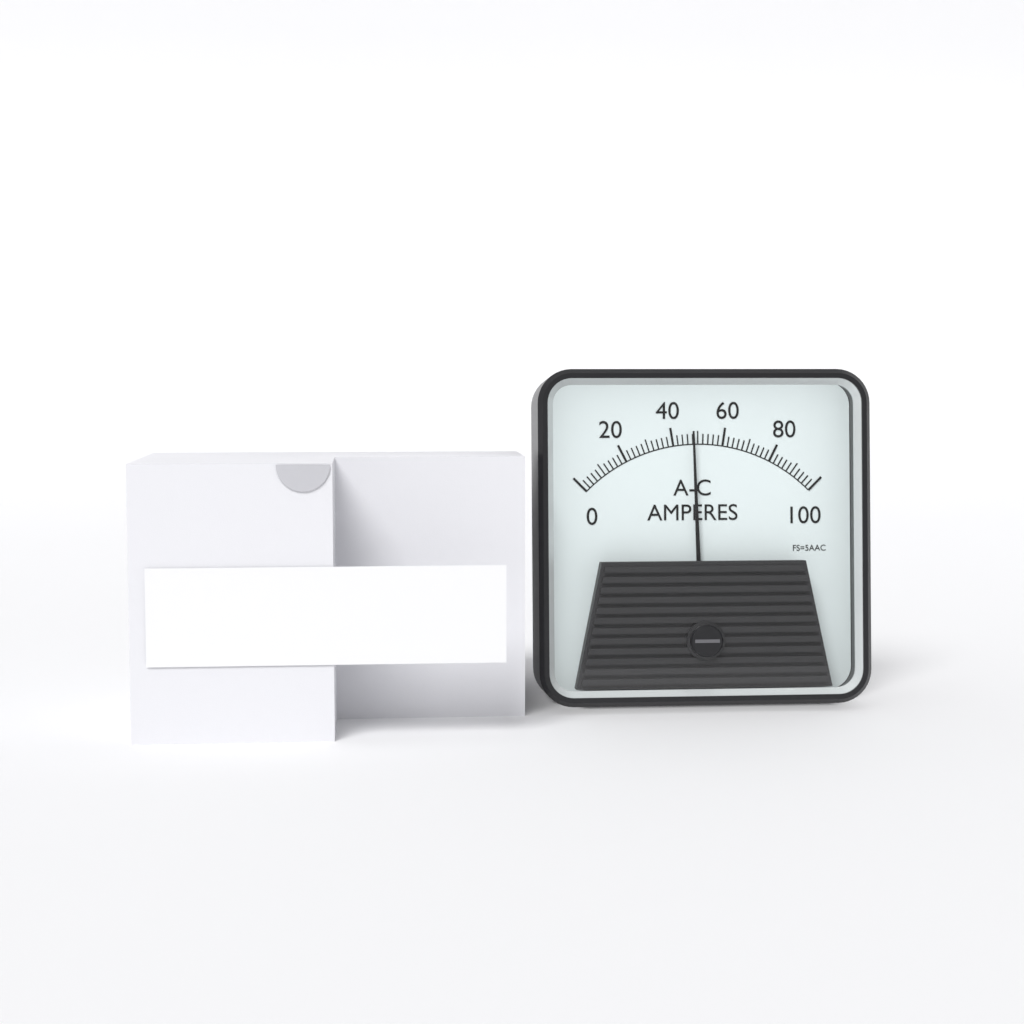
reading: 48 A
